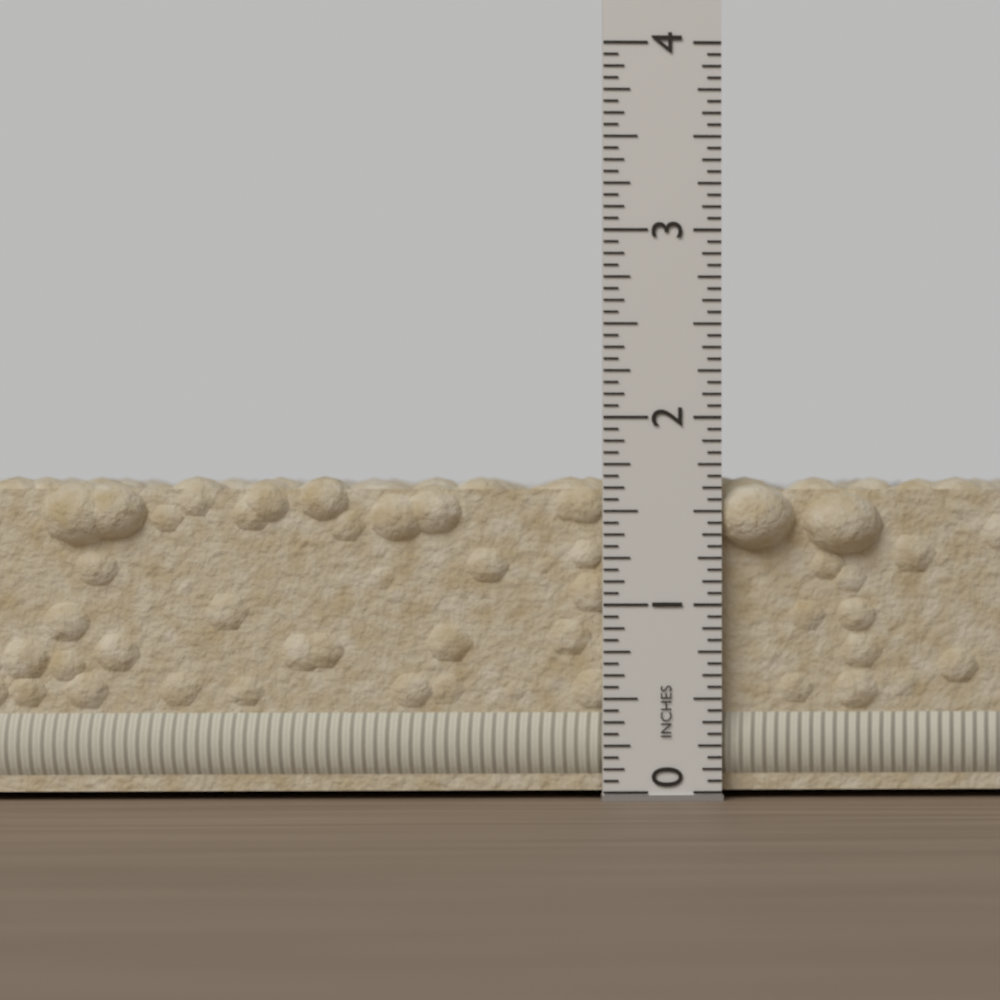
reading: 1.6875 in
